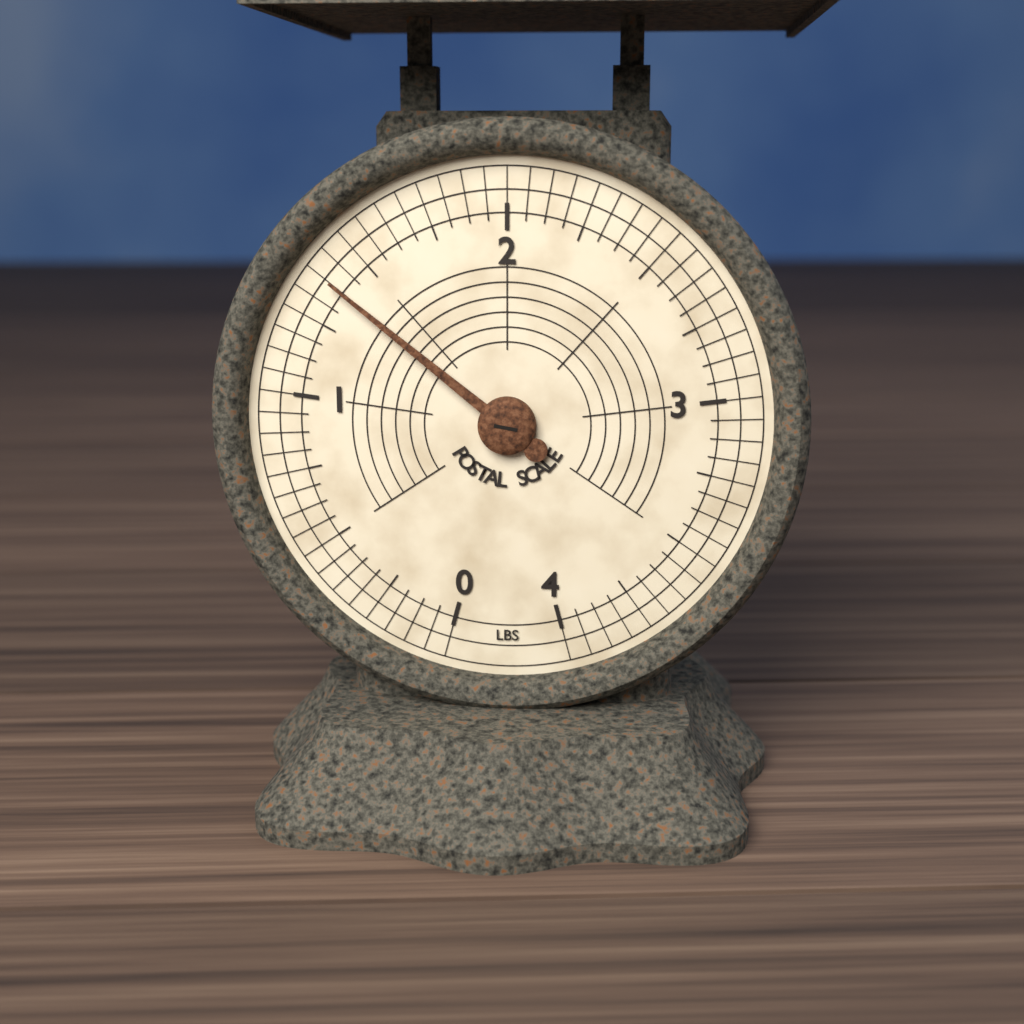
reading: 1.3750 lbs
